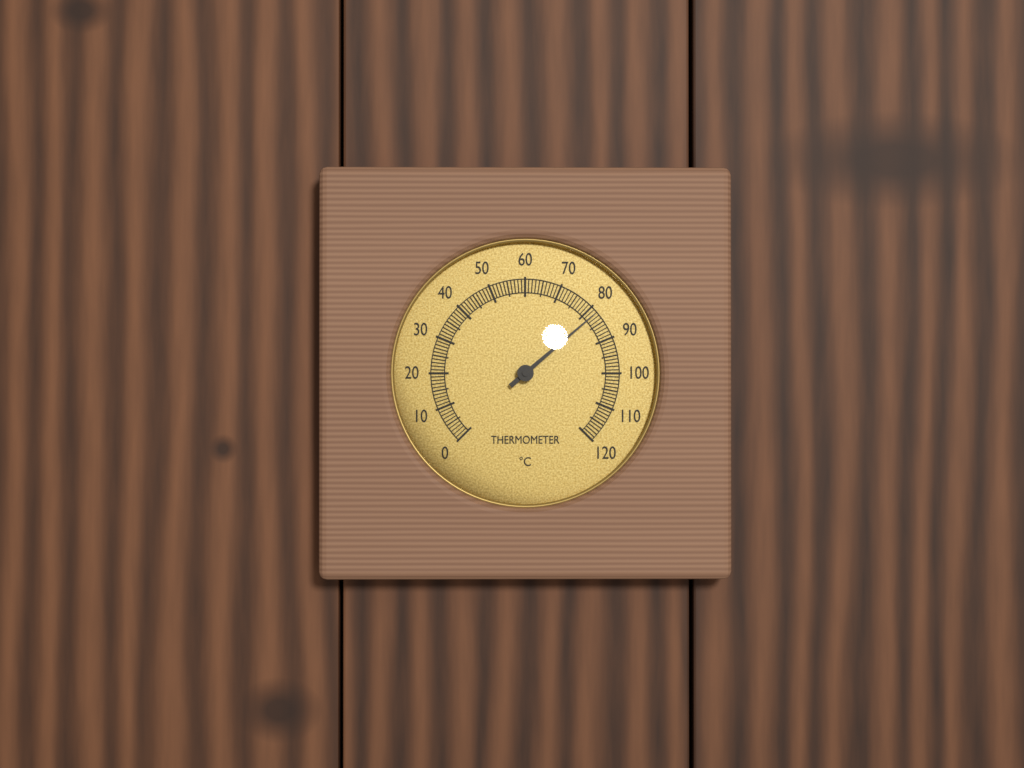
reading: 82 °C
